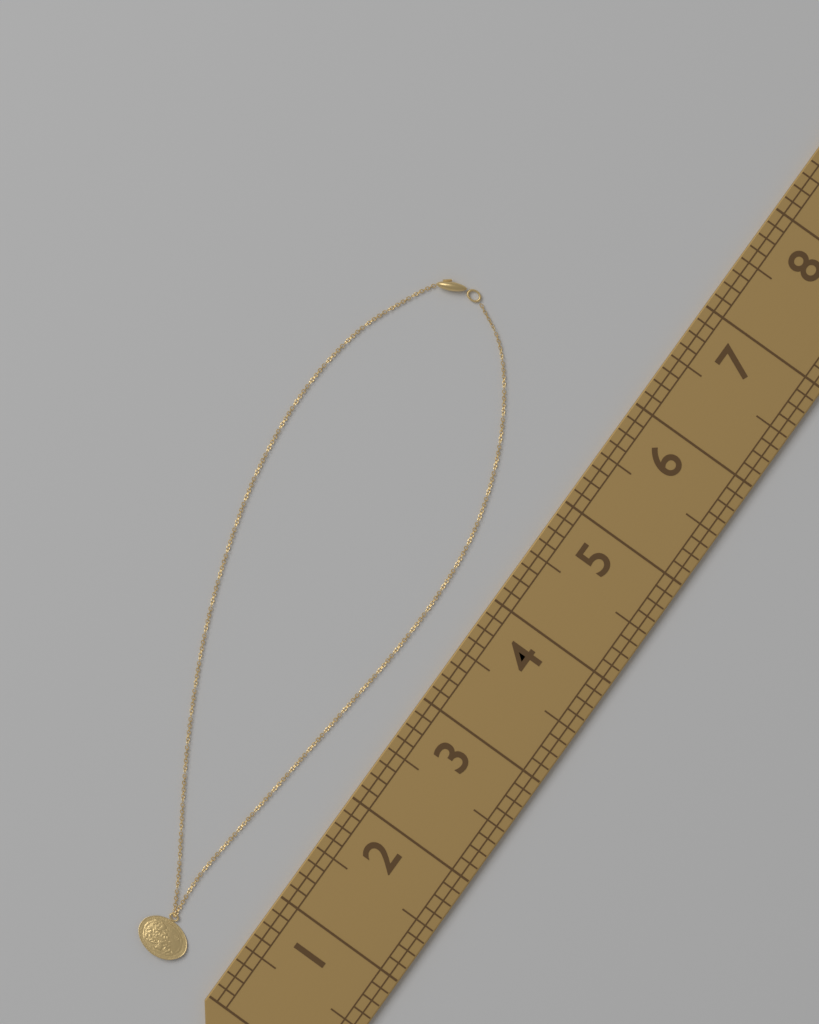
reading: 6.000 (no unit)
